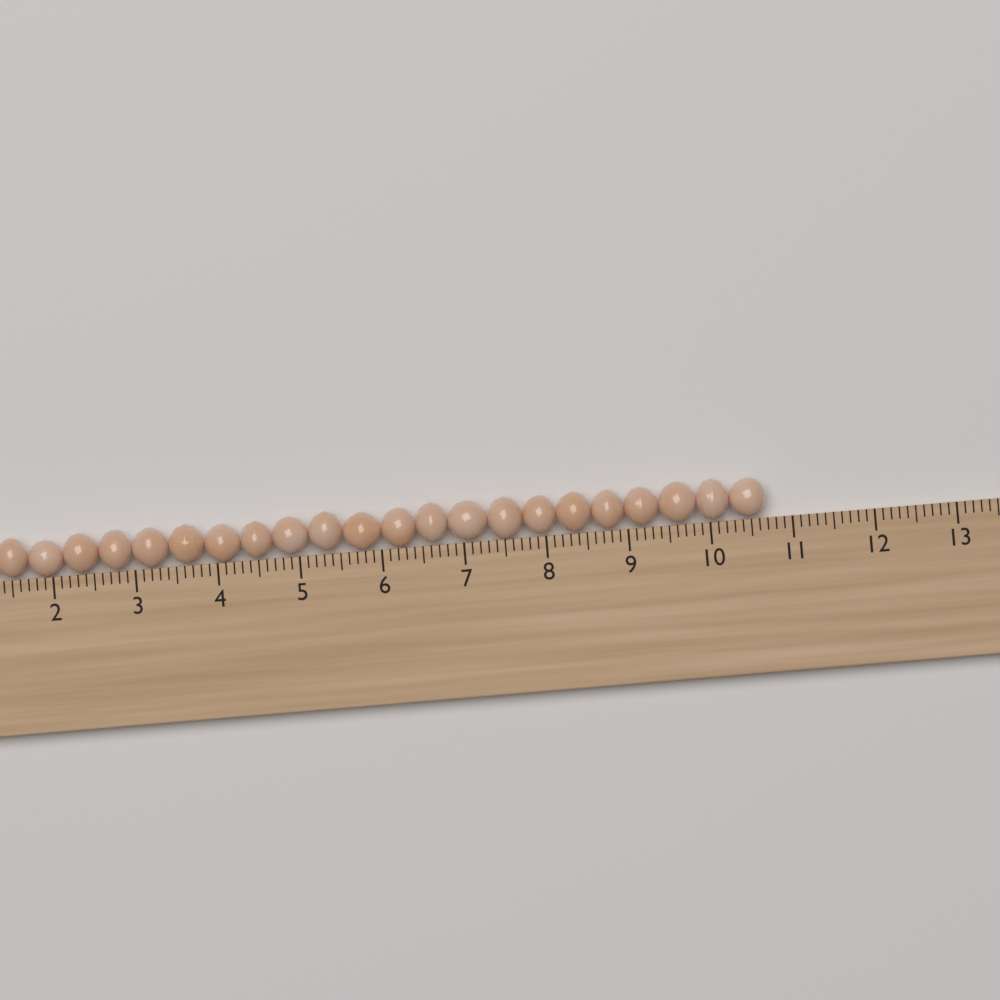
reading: 10.7 cm
